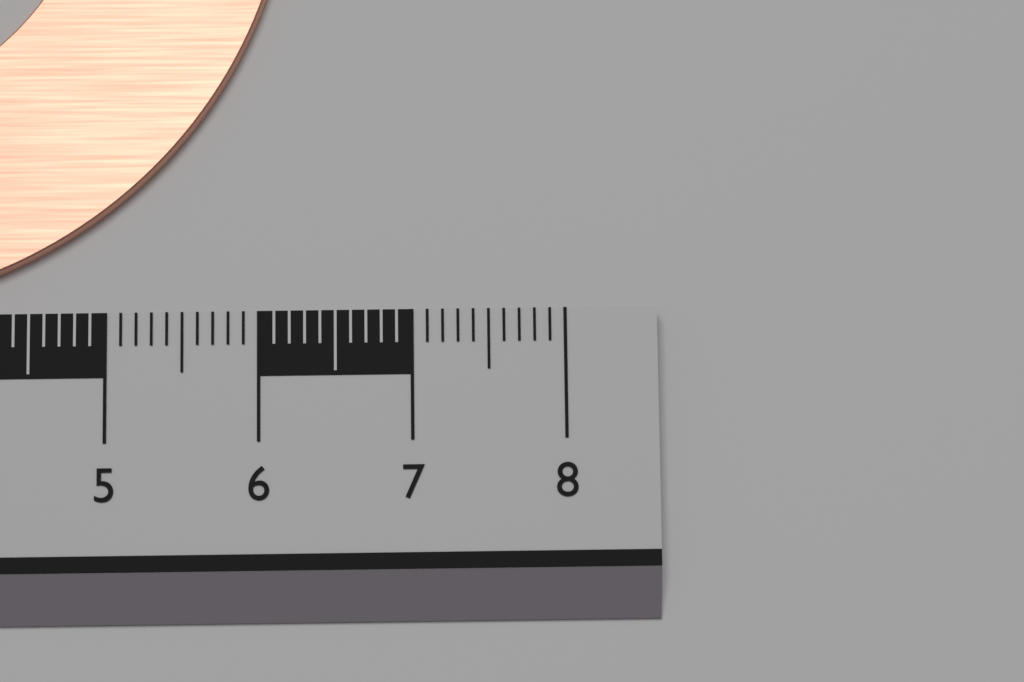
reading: 6.2 cm
